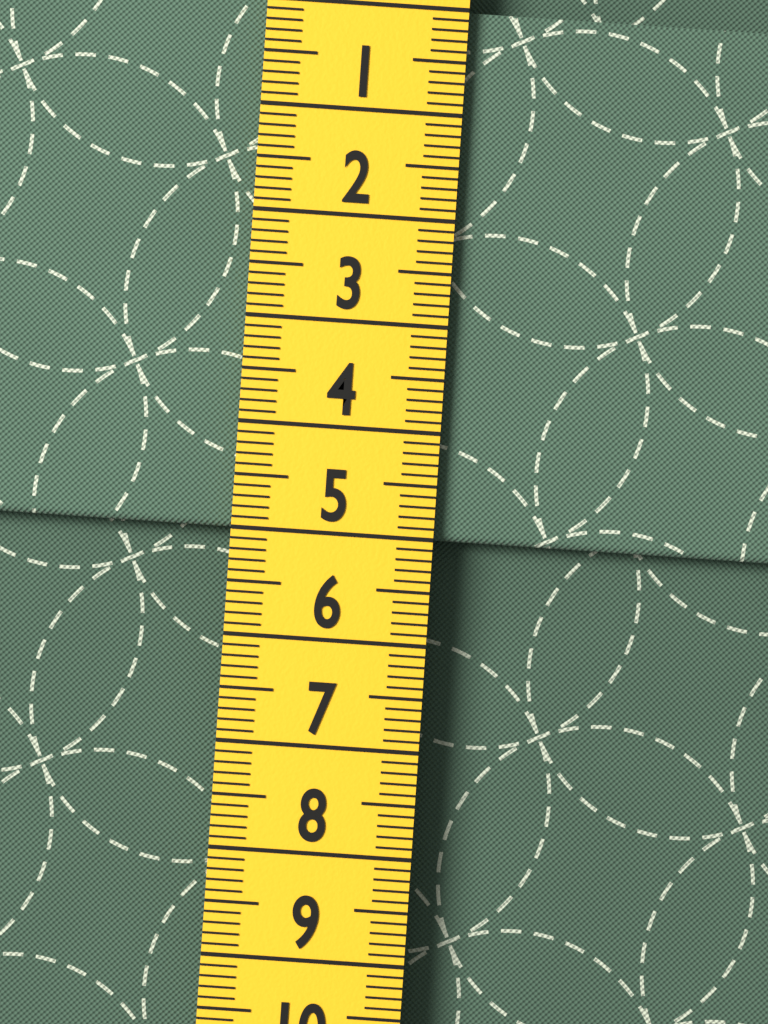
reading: 5.0 cm
